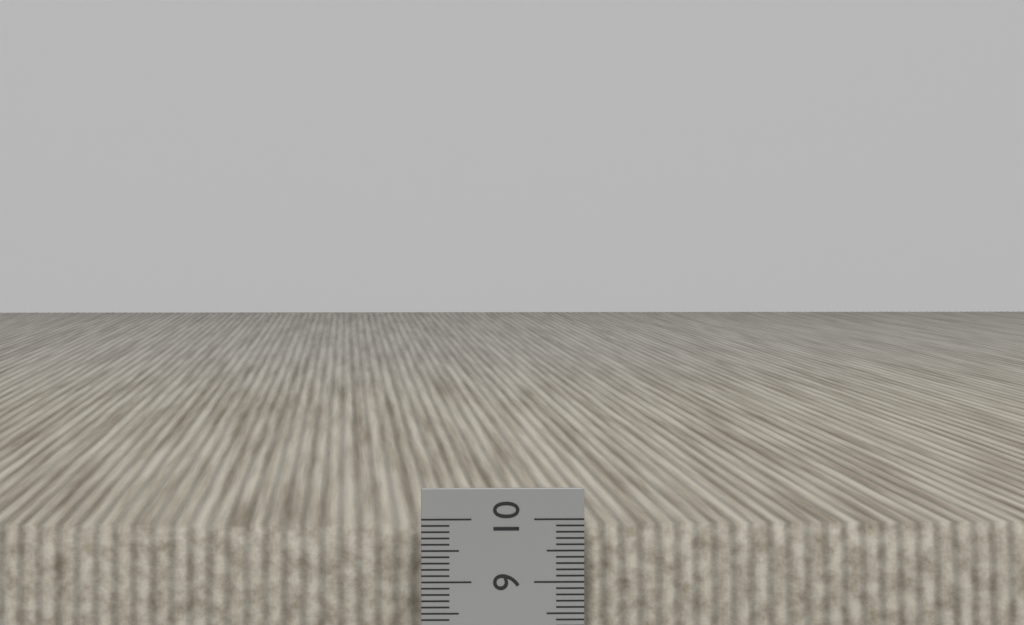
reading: 9.9 cm
